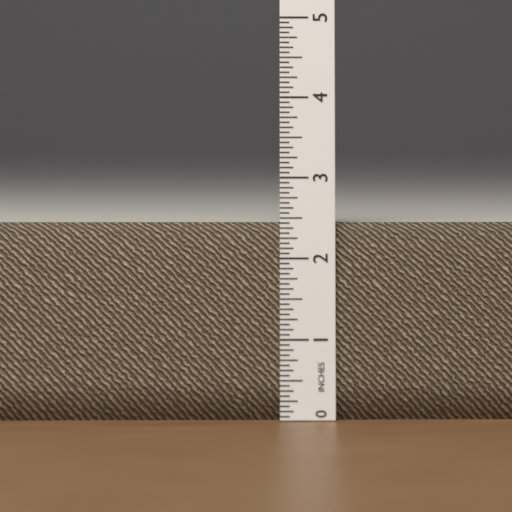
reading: 2.4375 in
